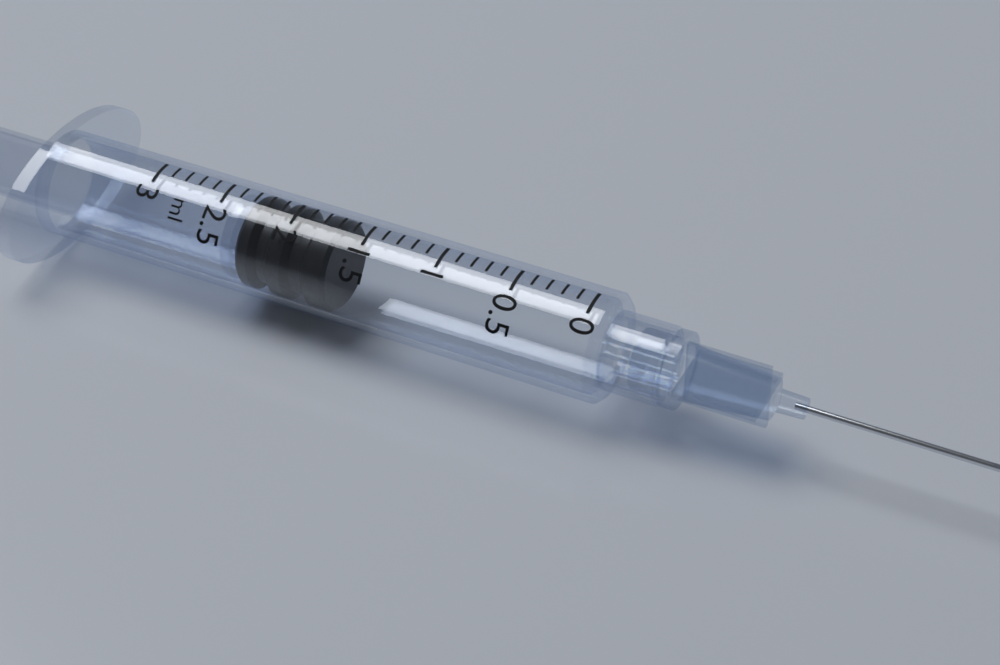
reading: 1.7 ml
